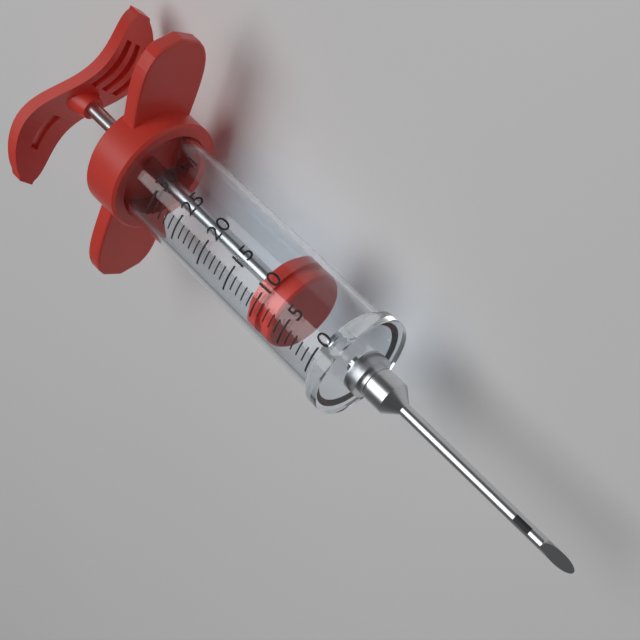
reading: 7 ml
